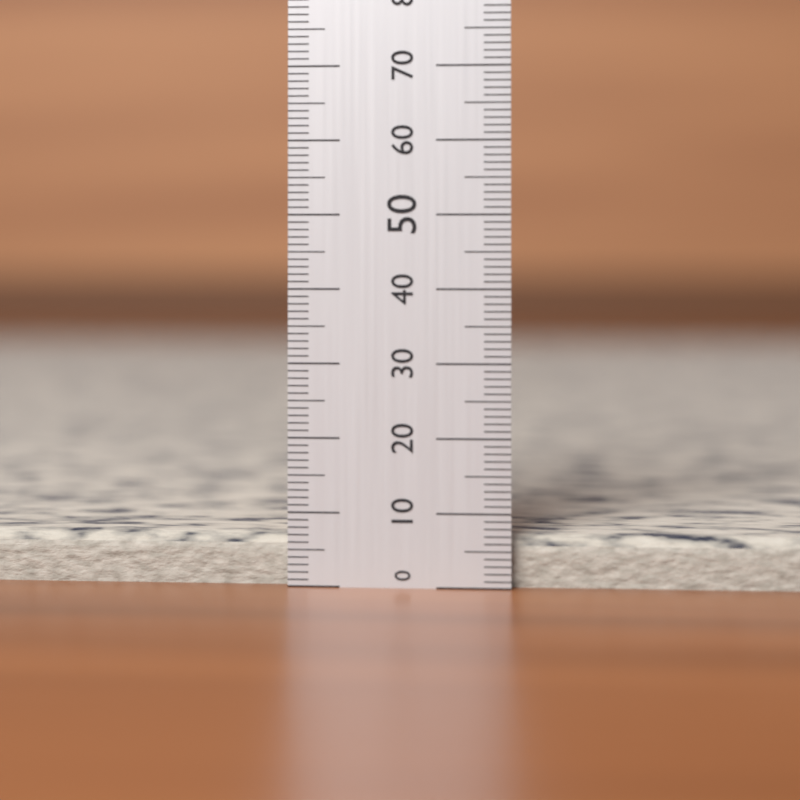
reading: 7 (no unit)
